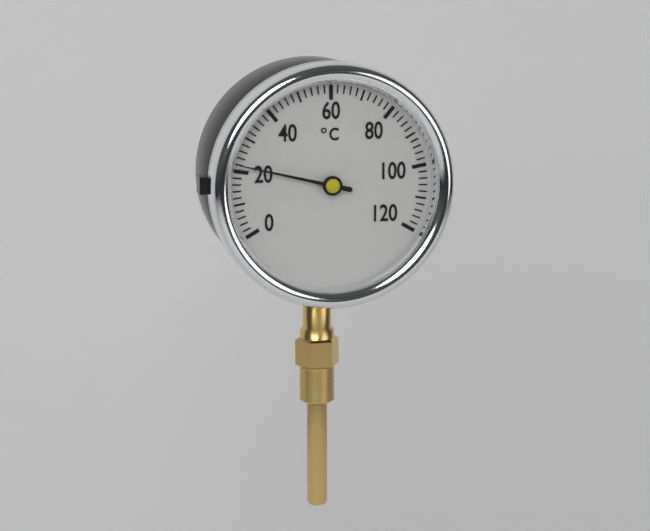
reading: 22 °C
